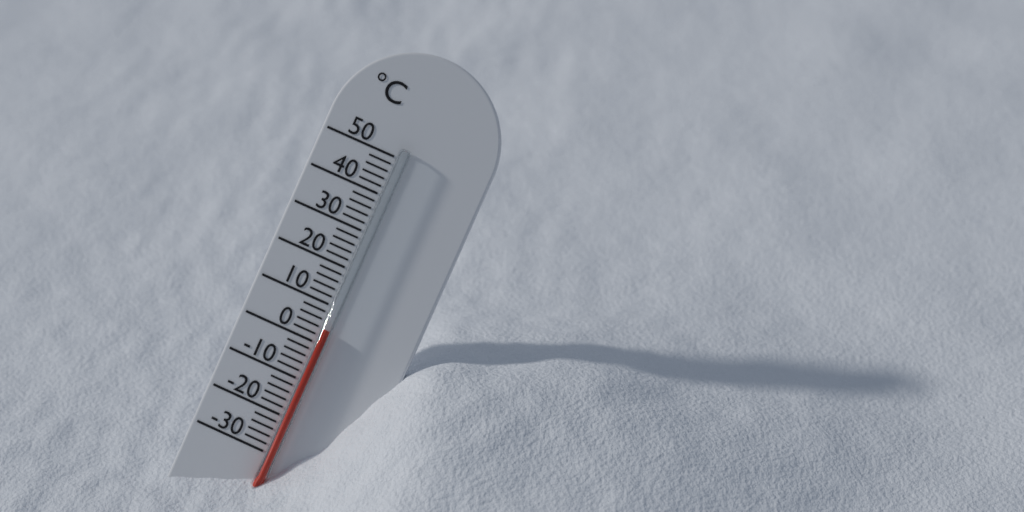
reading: 4 °C
